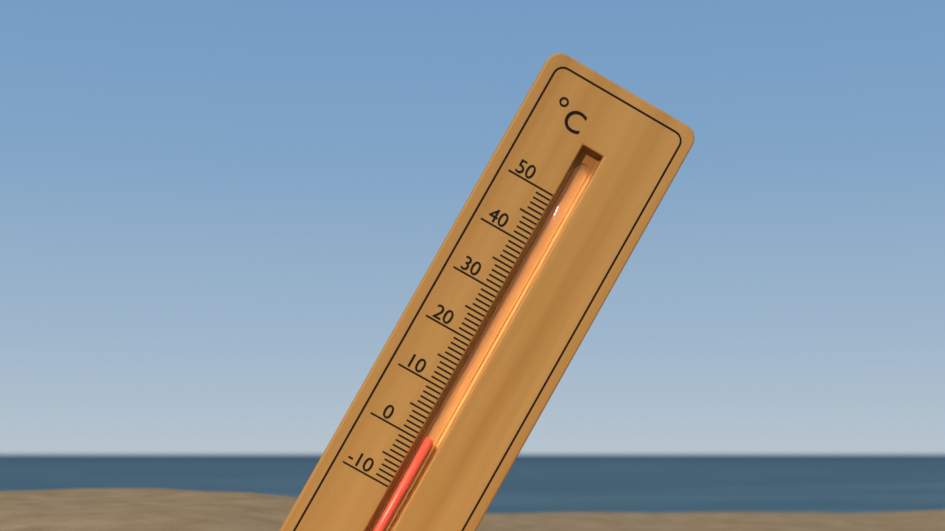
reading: 1 °C
